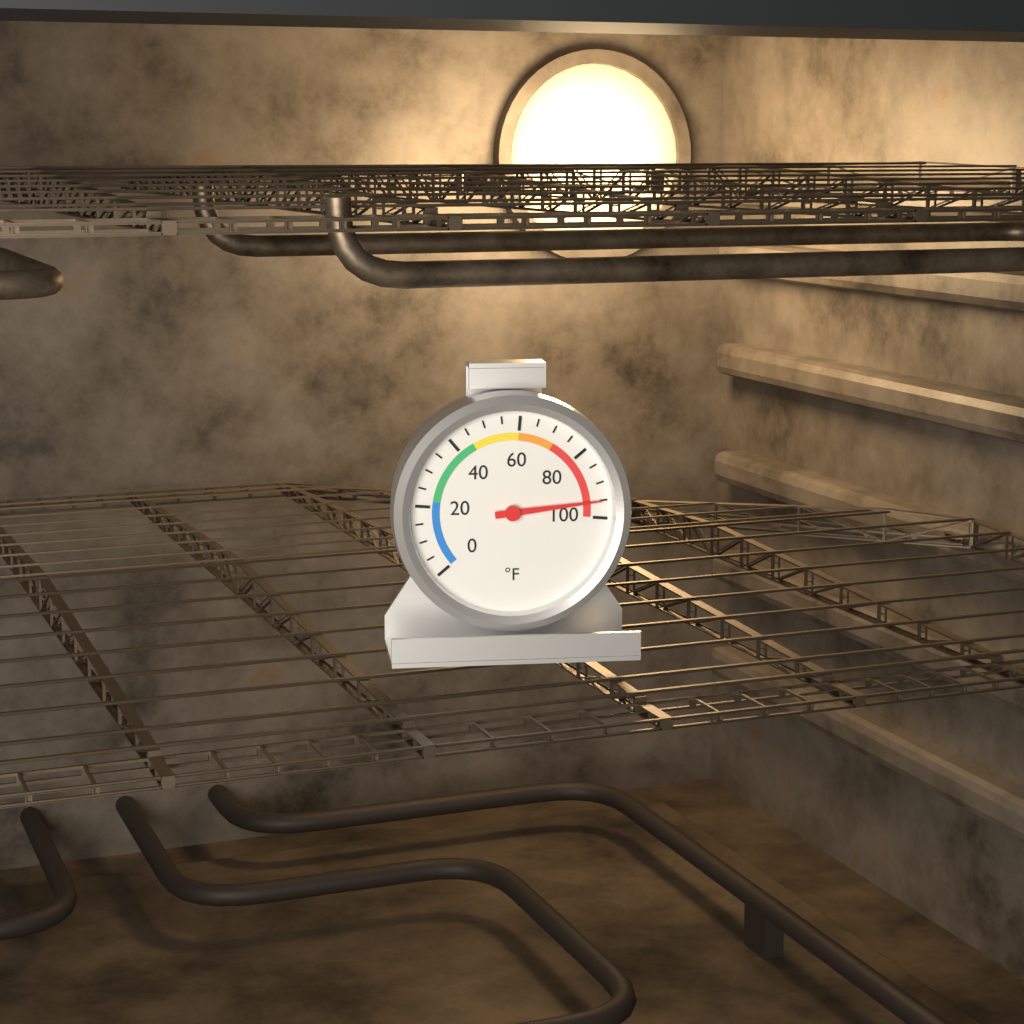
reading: 95 °F
